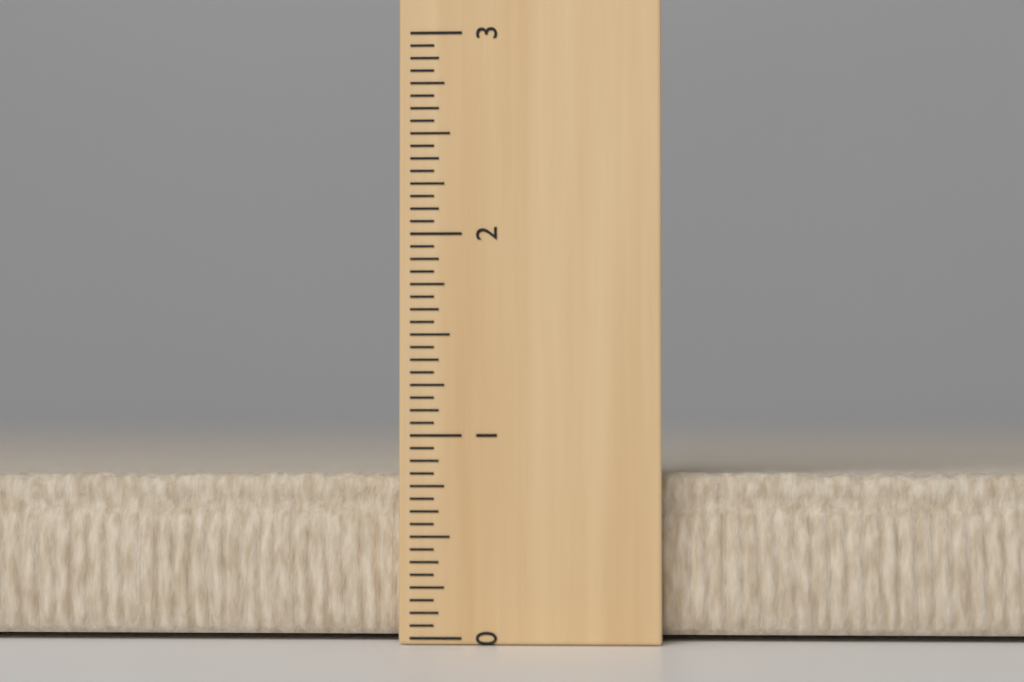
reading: 0.8125 (no unit)
